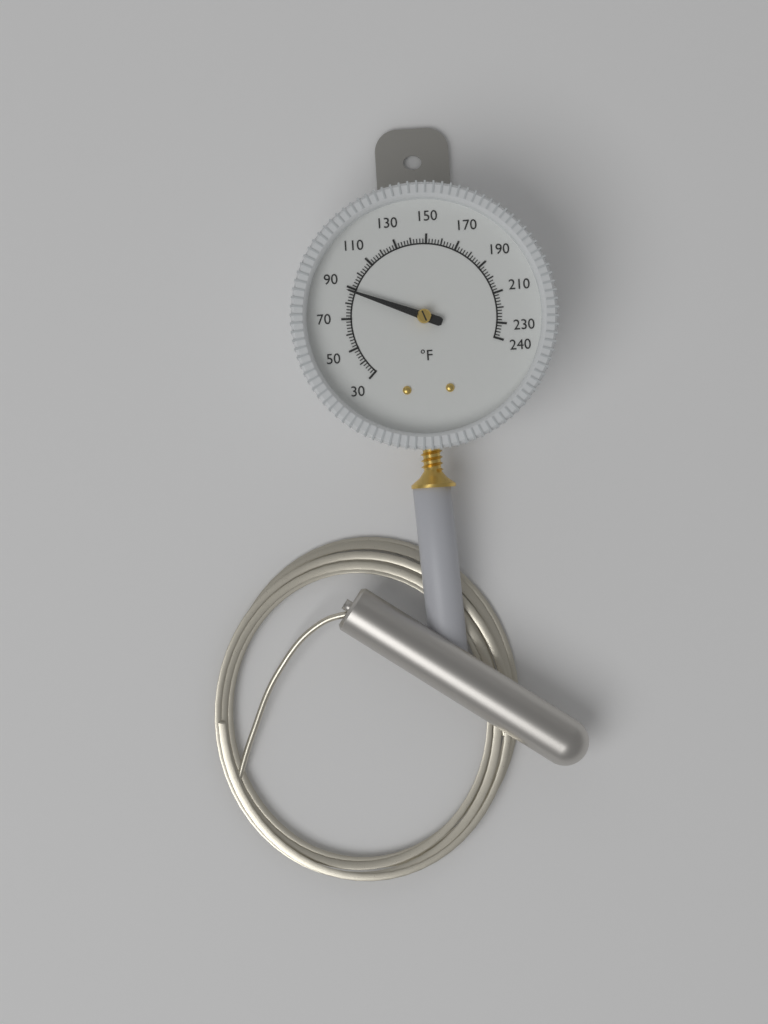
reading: 88 °F
